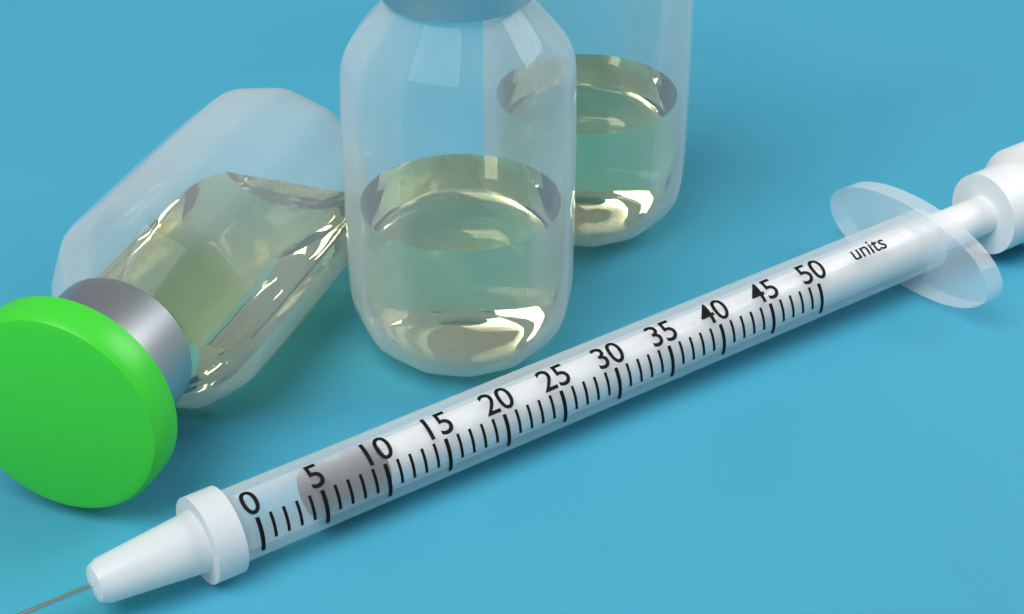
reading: 5 units
